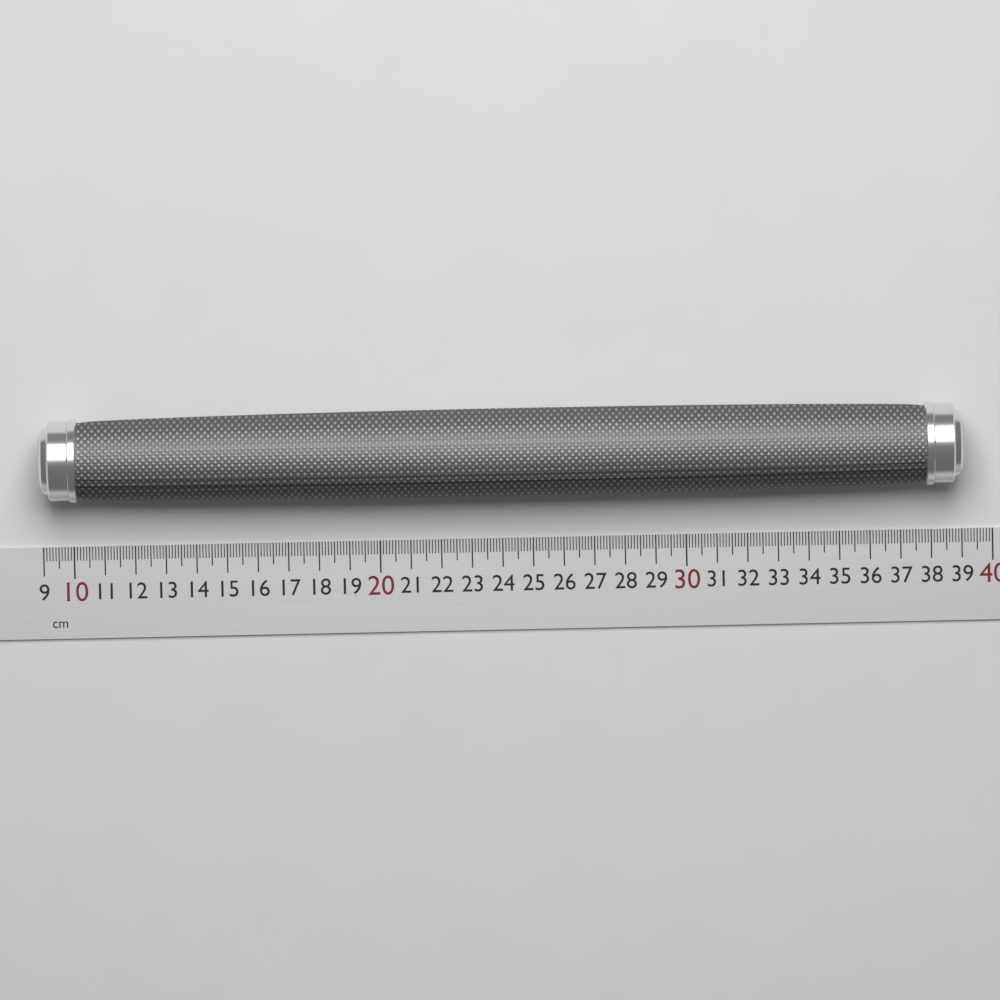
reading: 39.0 cm
